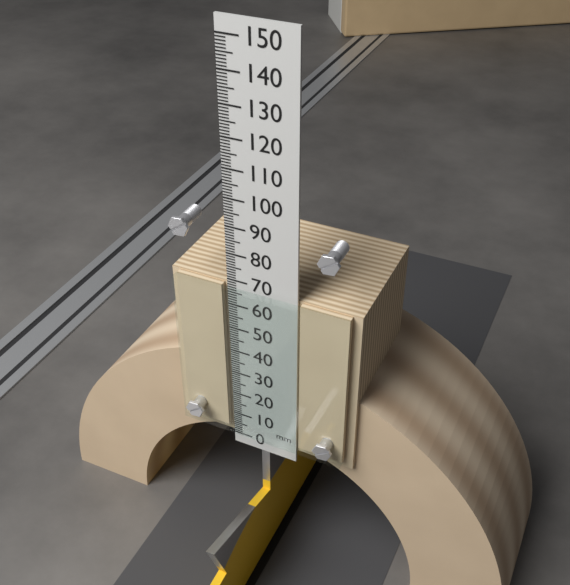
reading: 68 mm
